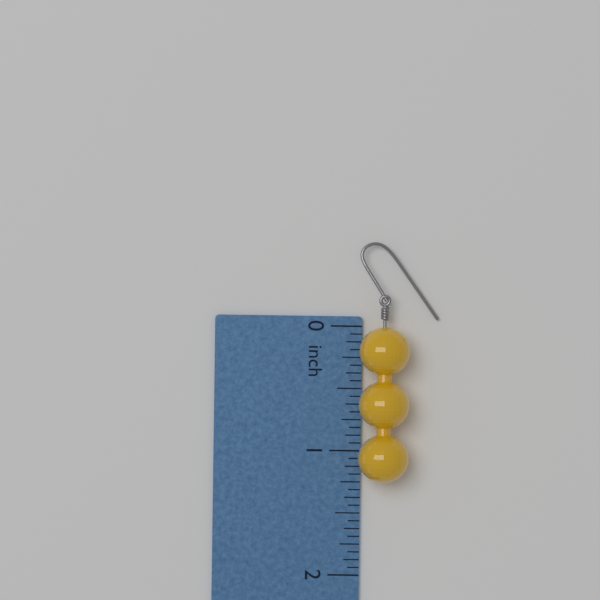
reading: 1.2500 inch
